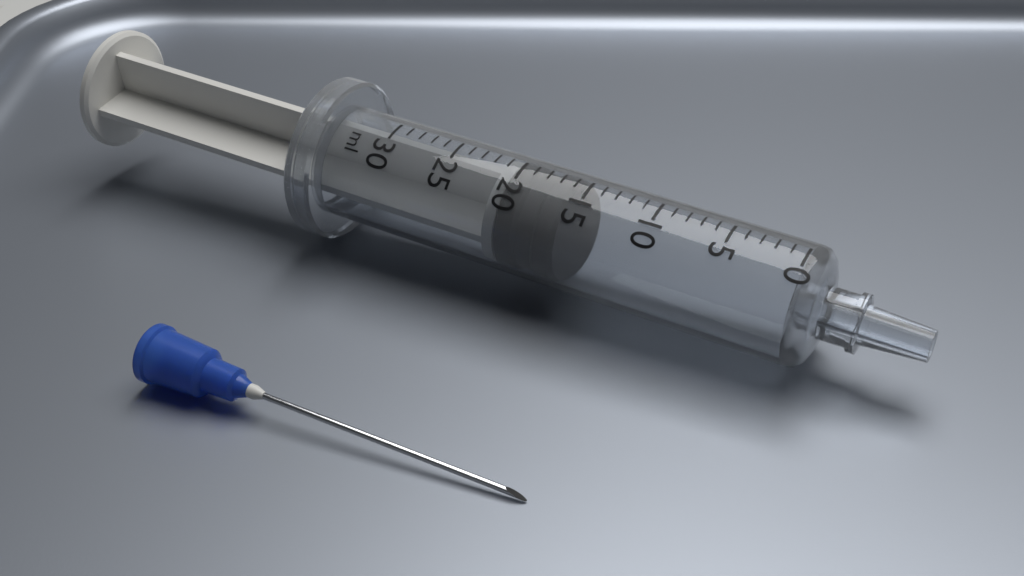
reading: 16 ml
